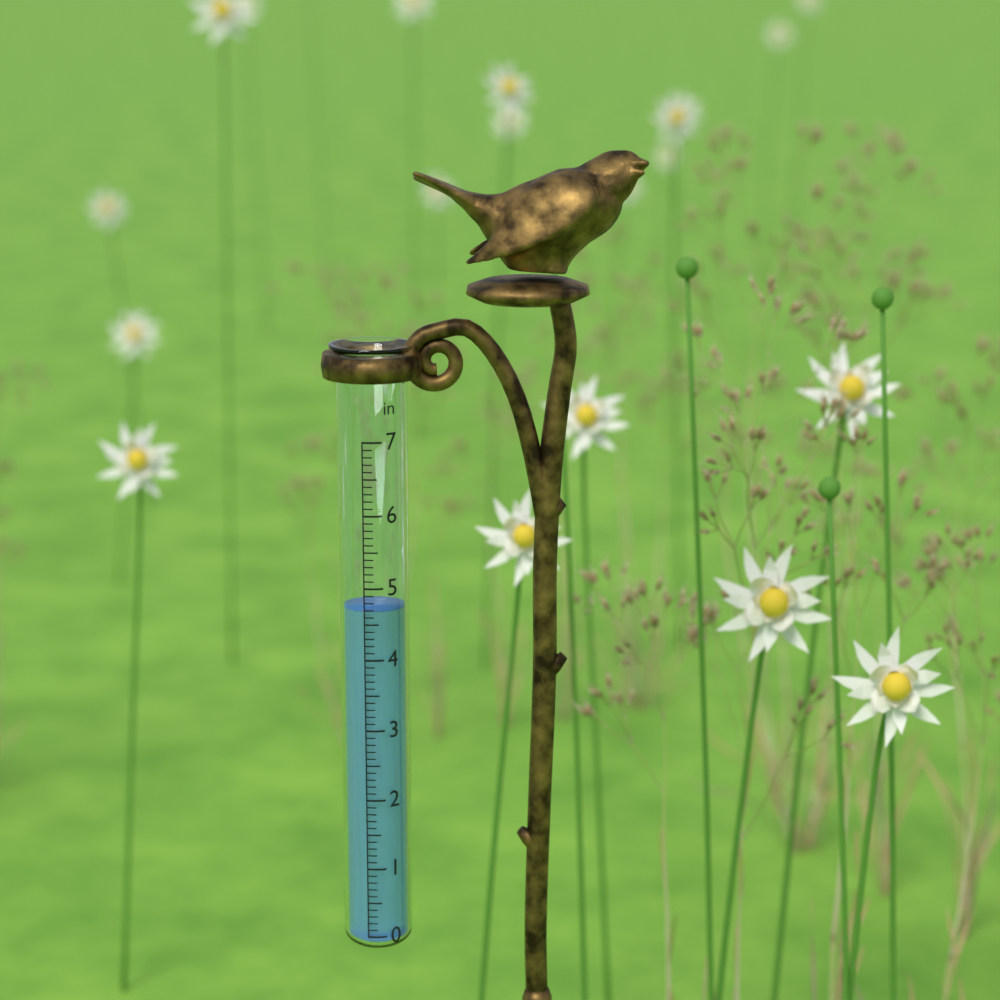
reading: 4.7 in
